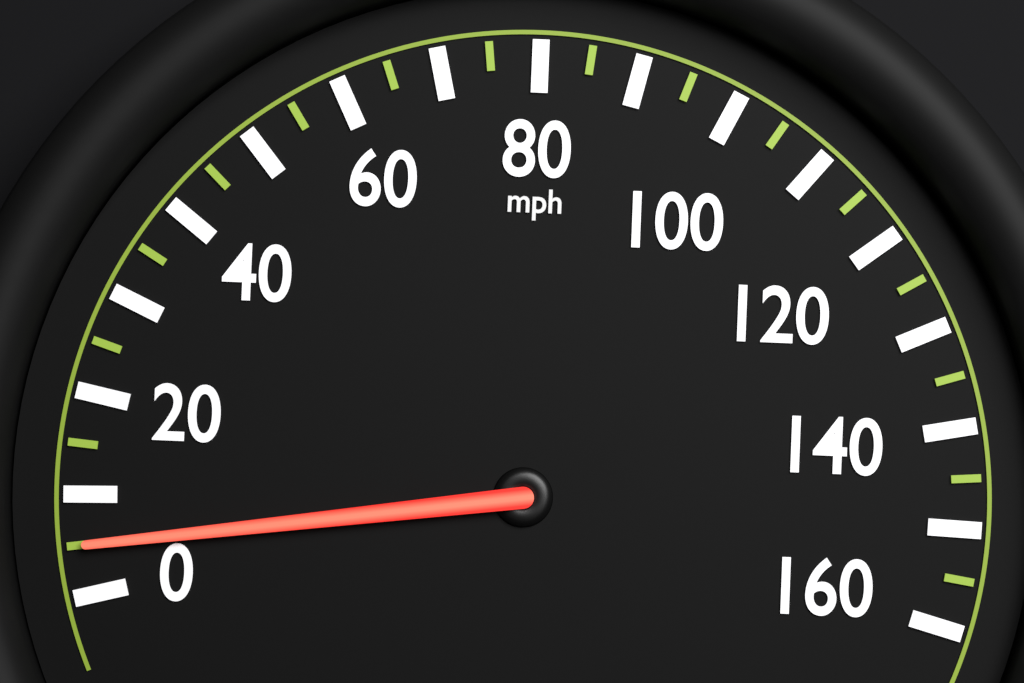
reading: 5 mph
